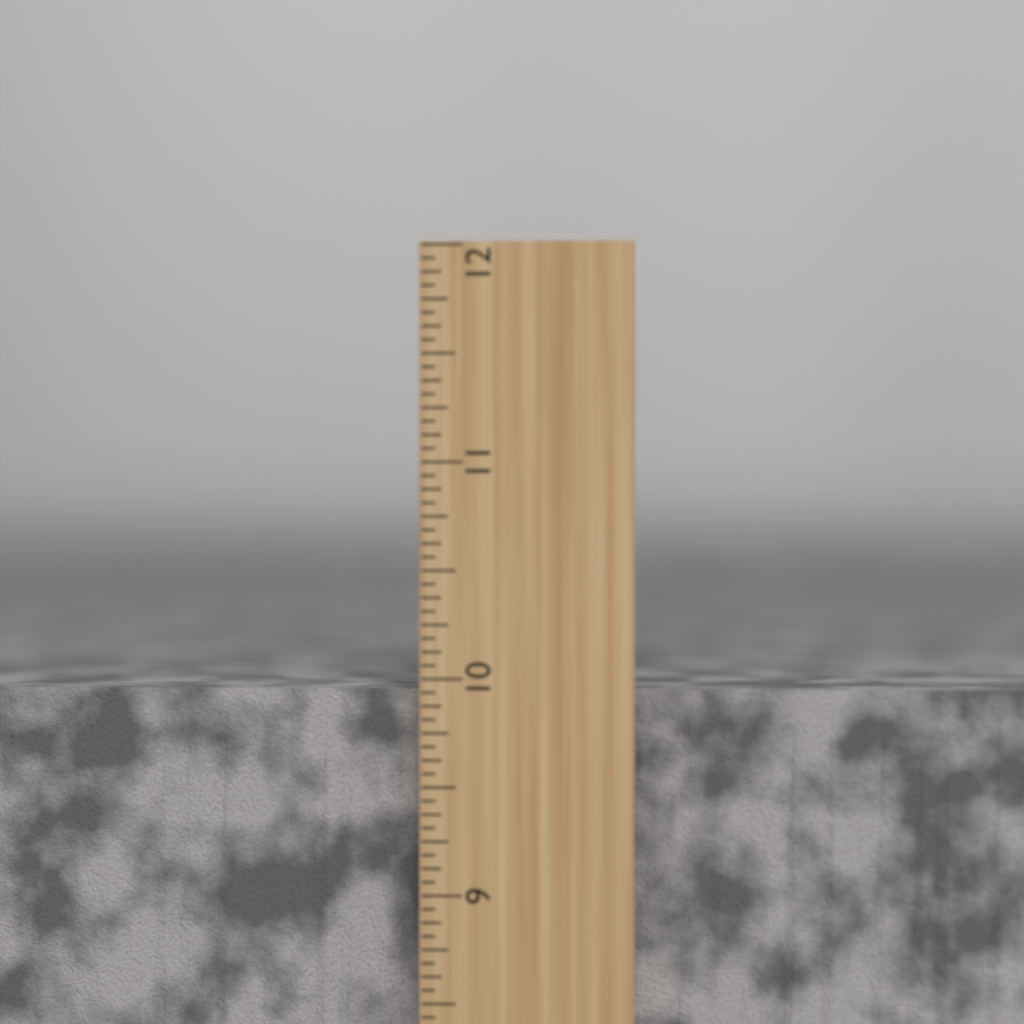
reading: 9.9375 inch
